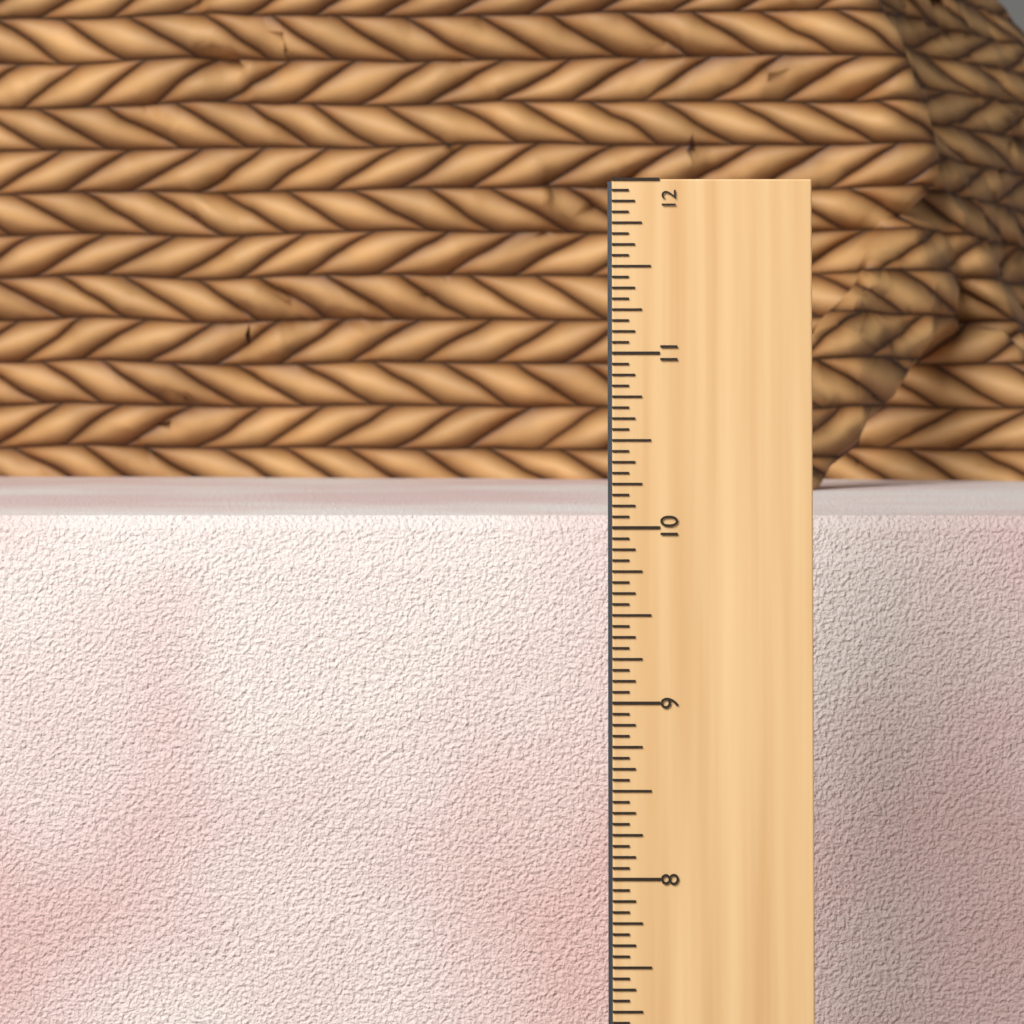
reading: 9.9375 in
